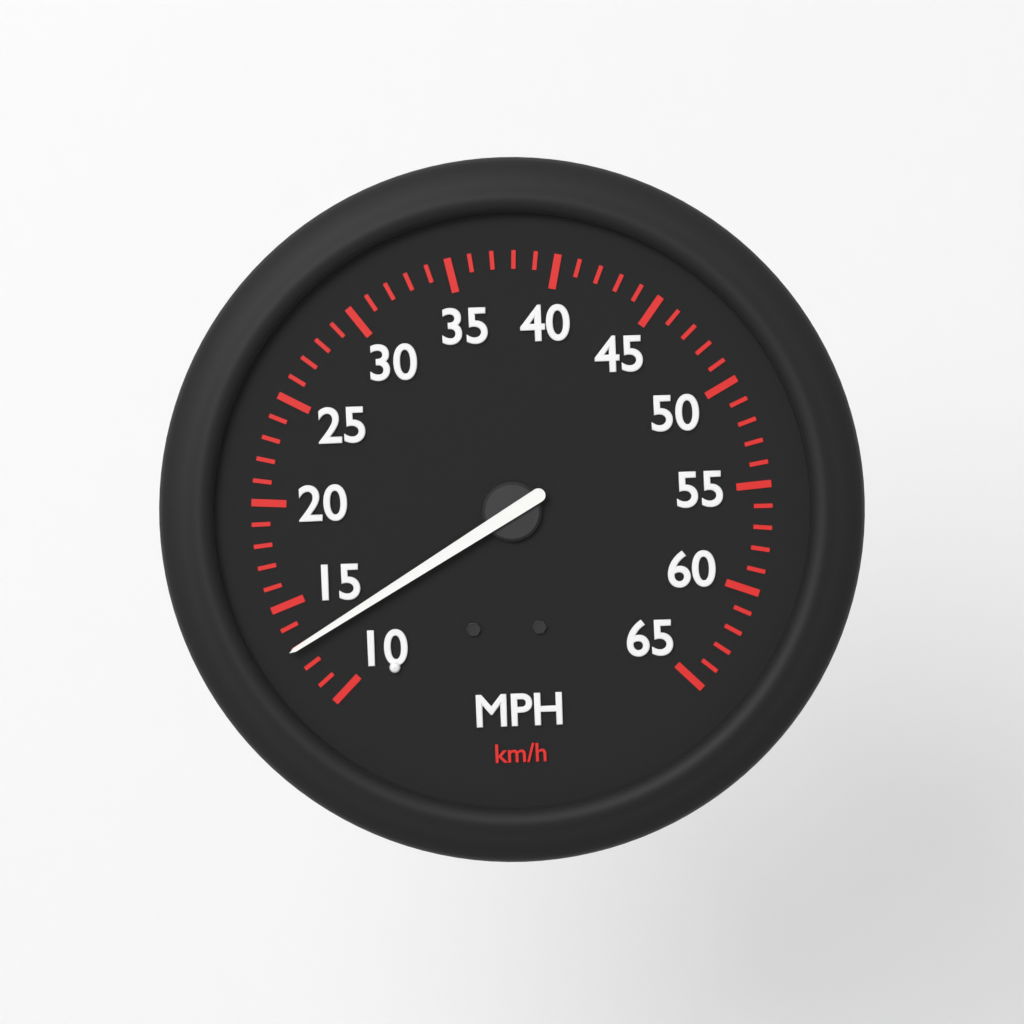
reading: 13 mph
